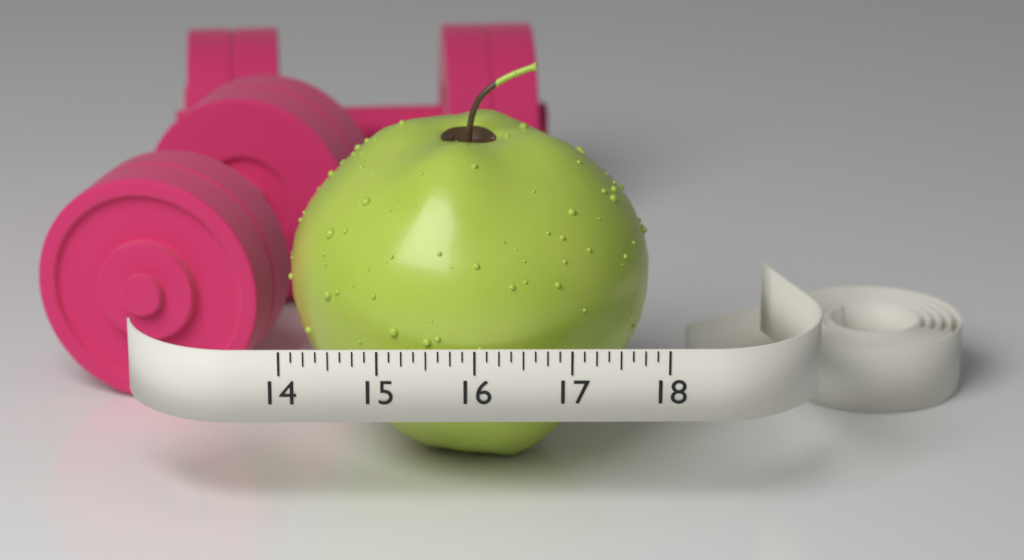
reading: 17.875 (no unit)
